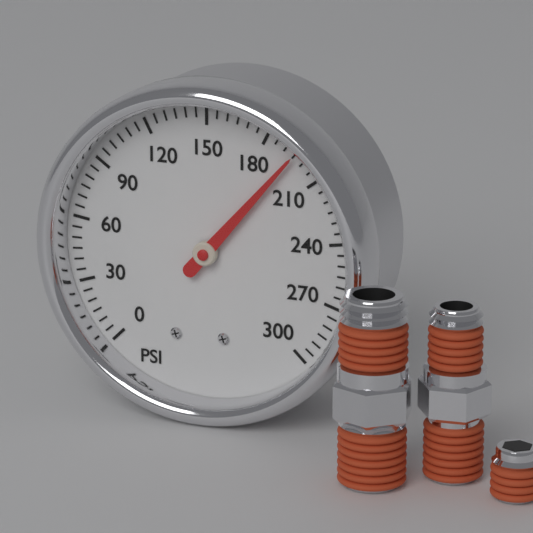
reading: 195 psi
